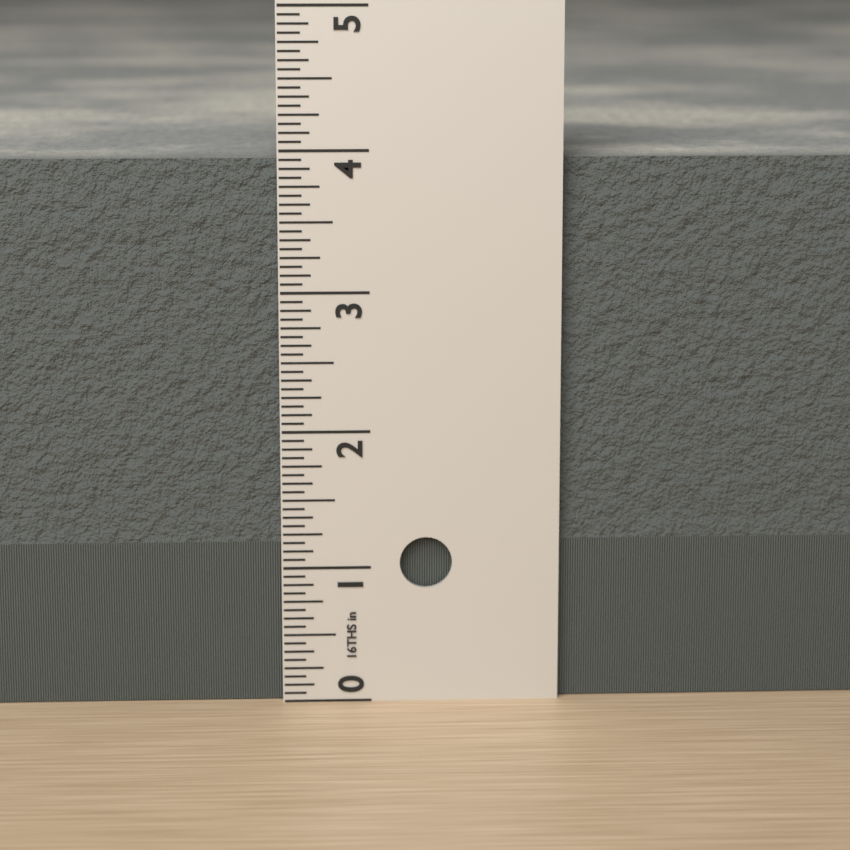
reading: 3.9375 in
